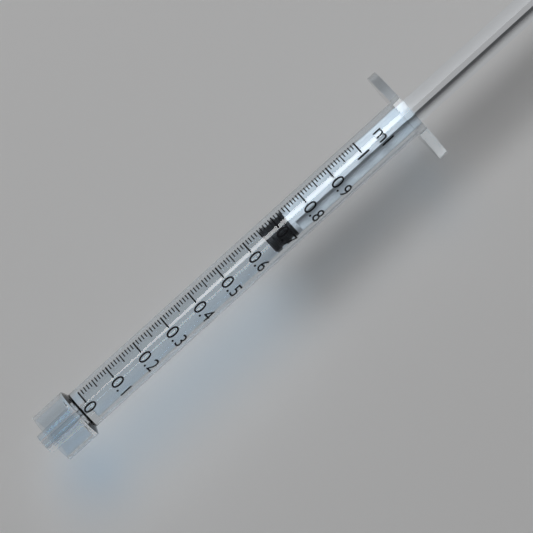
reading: 0.65 ml
